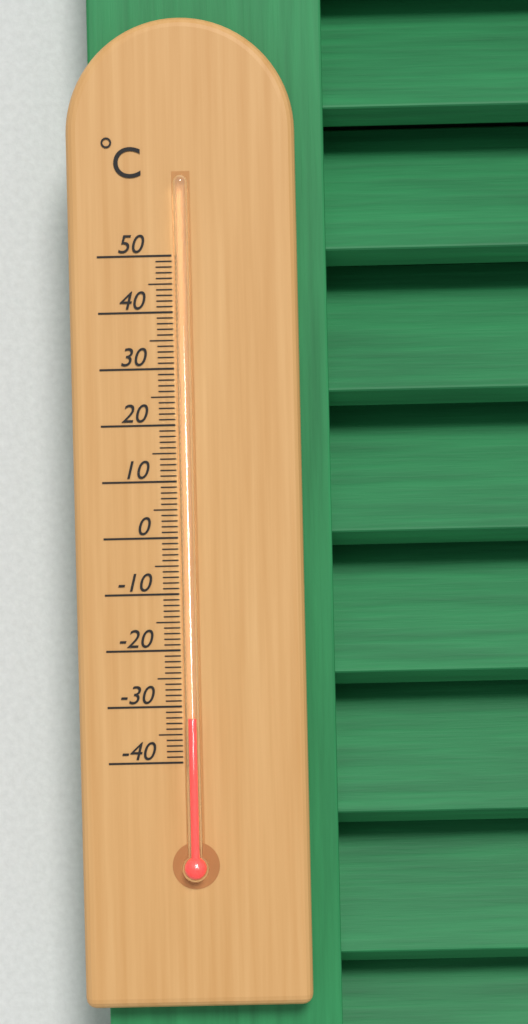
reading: -32 °C
